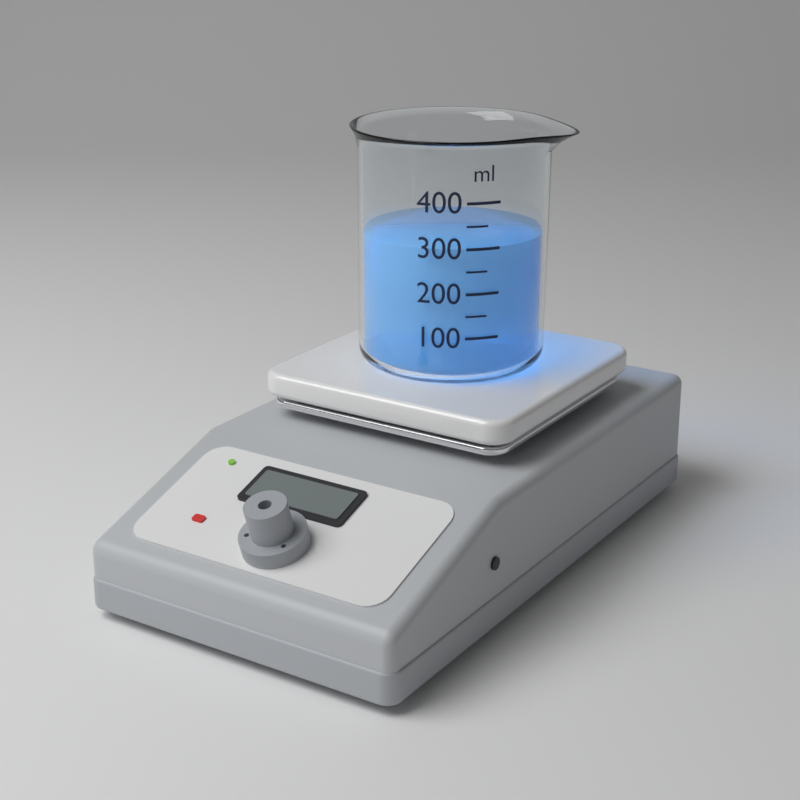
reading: 300 ml
